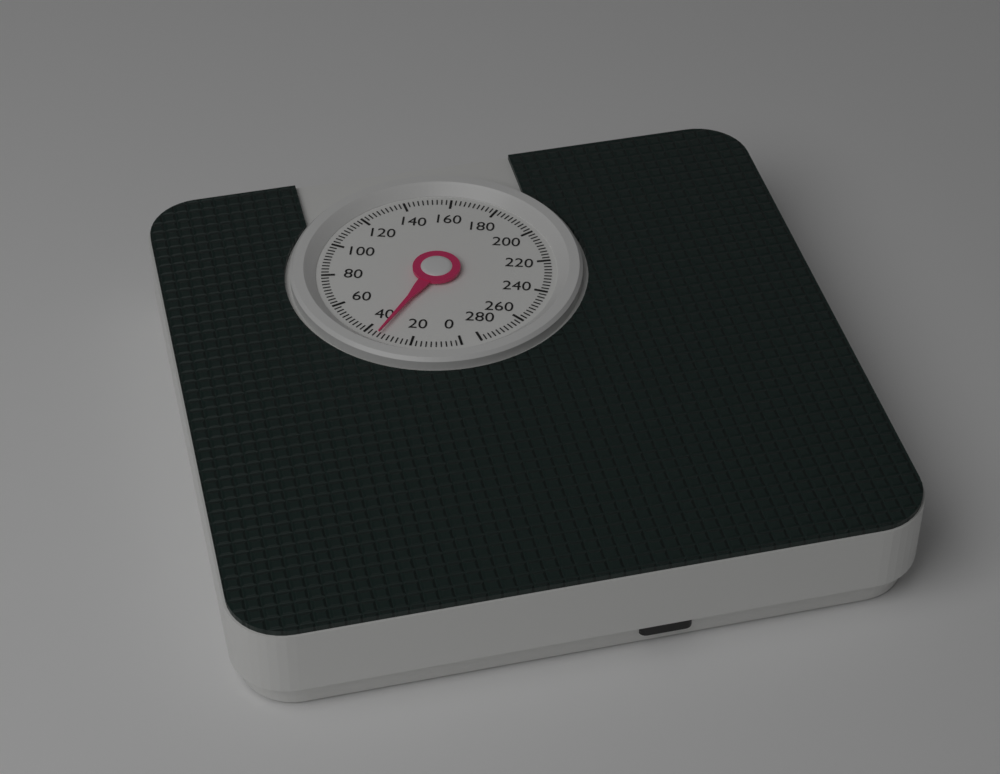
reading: 34 (no unit)
